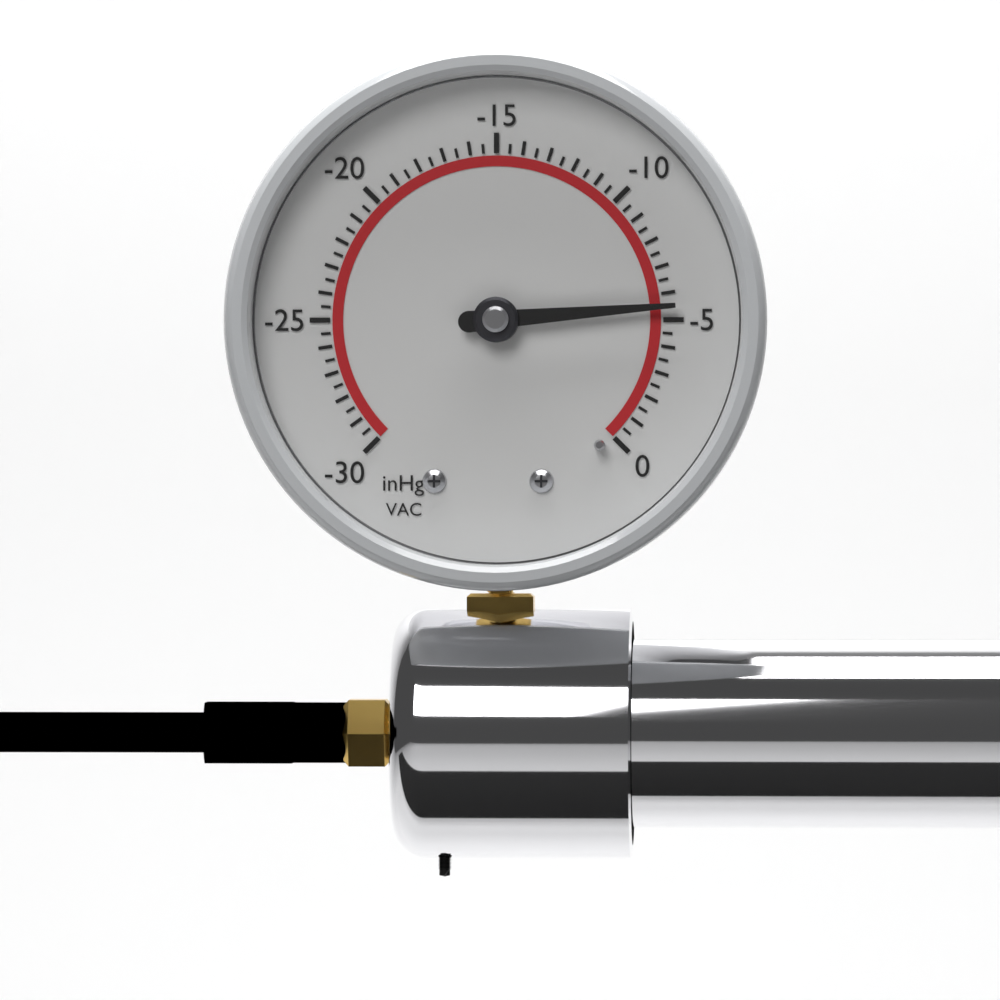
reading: -5.5 inHg
